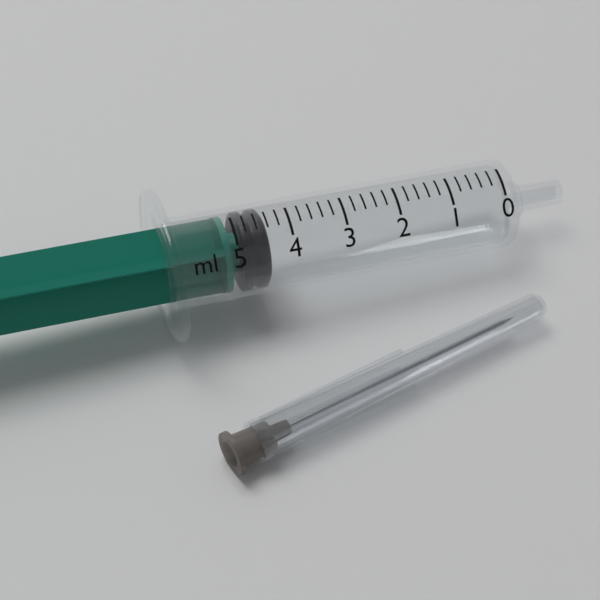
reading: 4.4 ml
